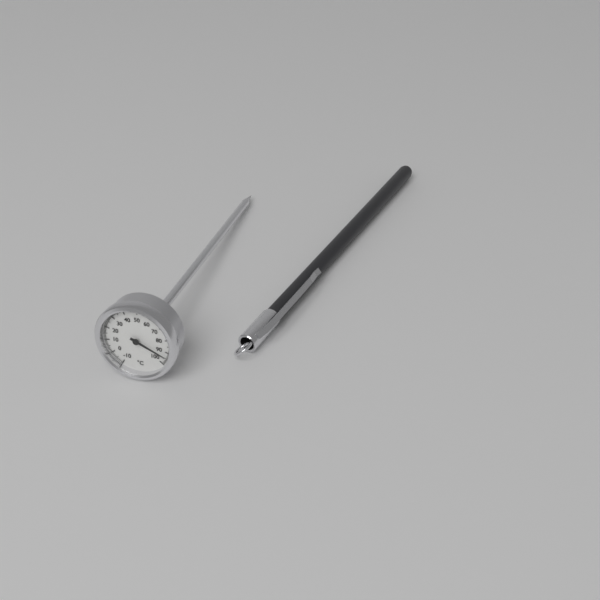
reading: 94 °C
